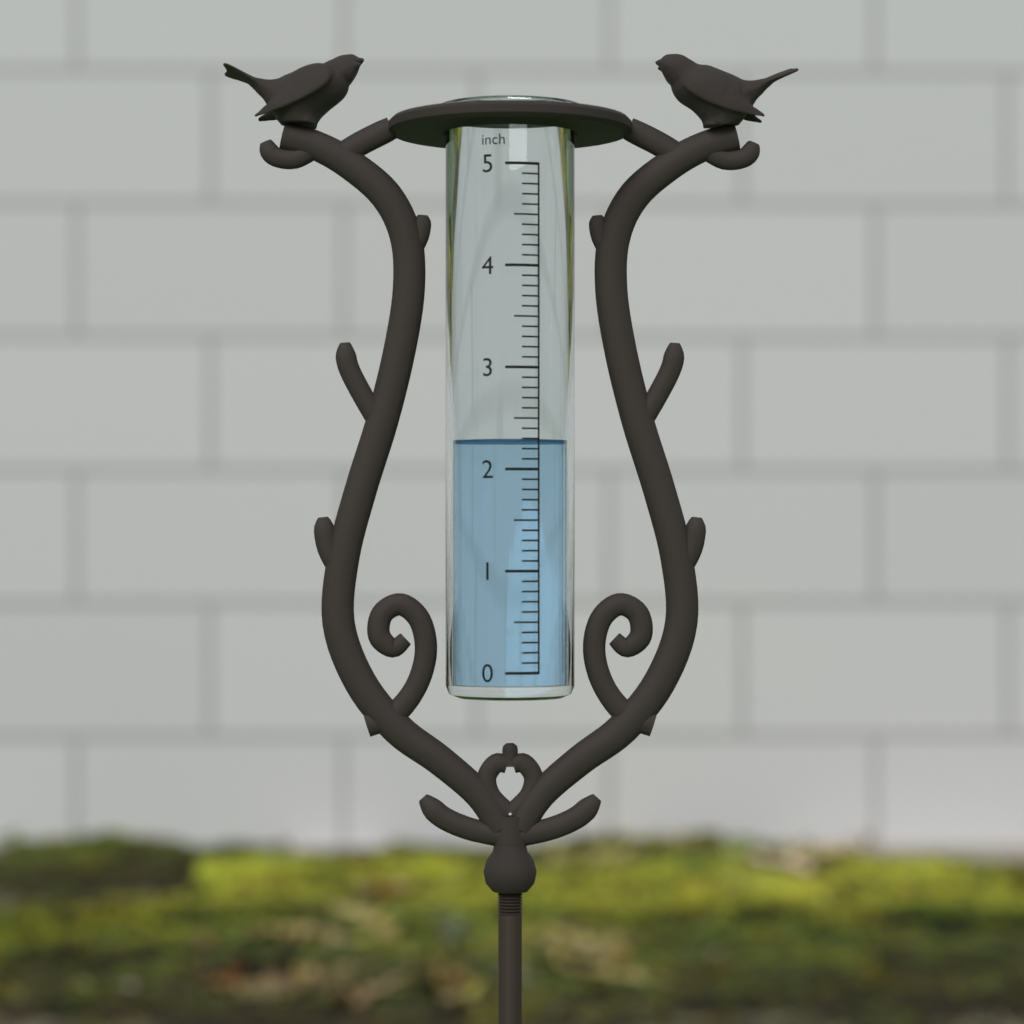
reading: 2.3 inch
